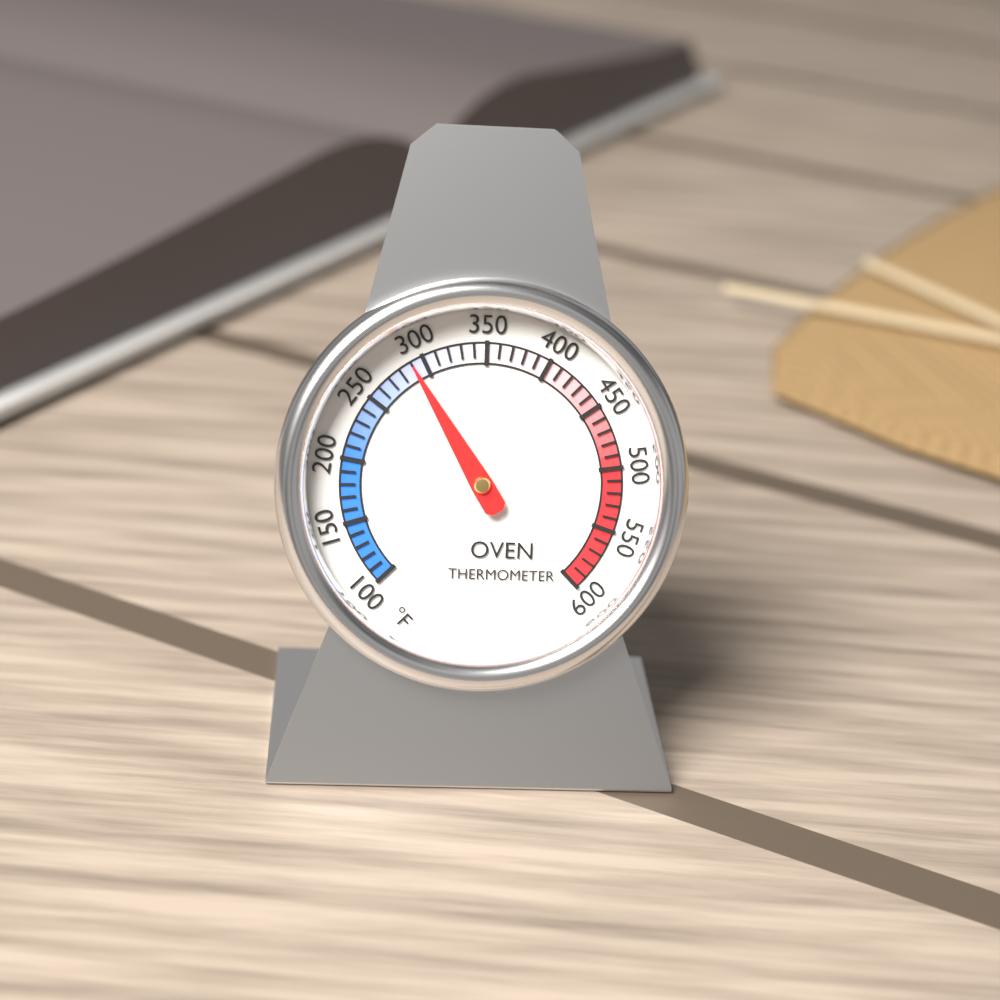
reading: 290 °F
